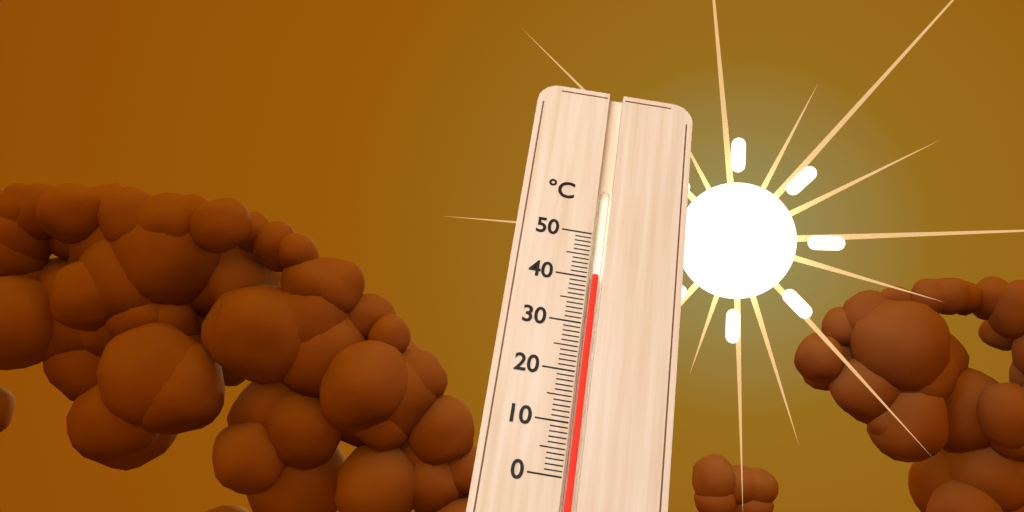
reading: 41 °C
